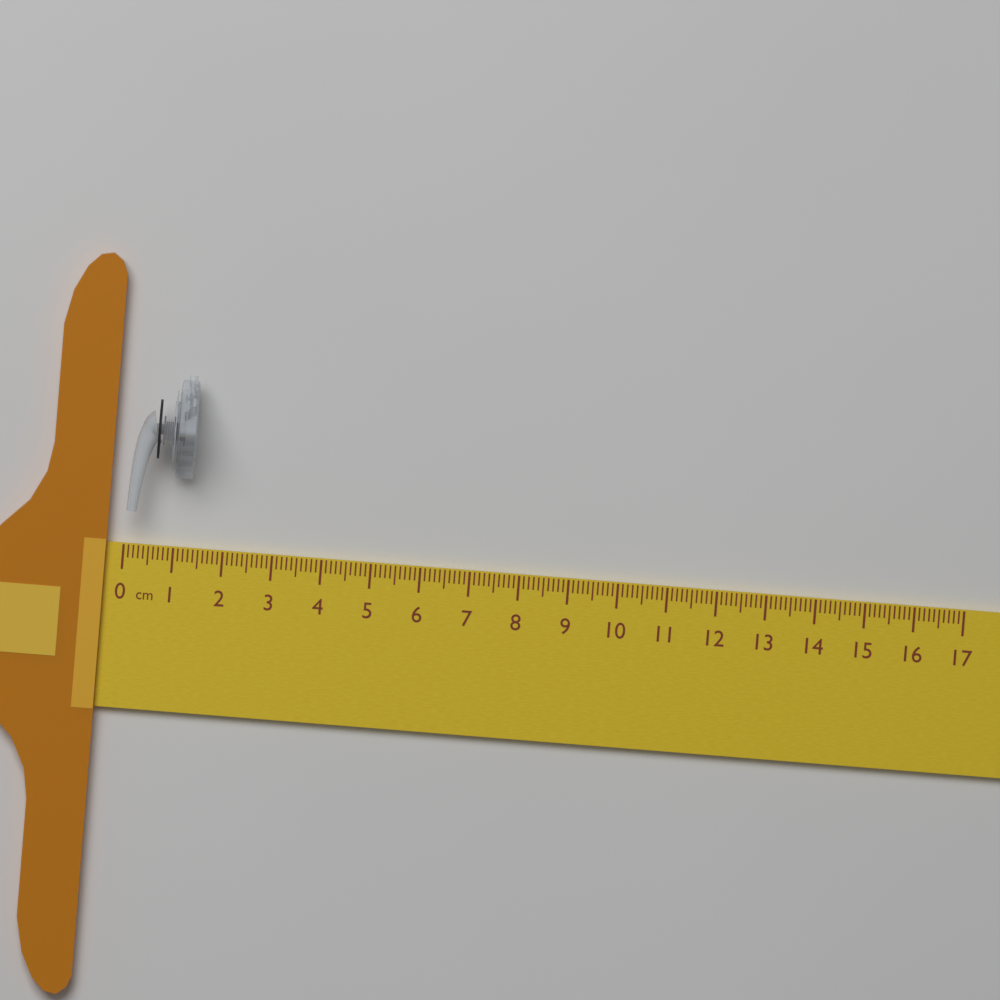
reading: 1.3 cm
